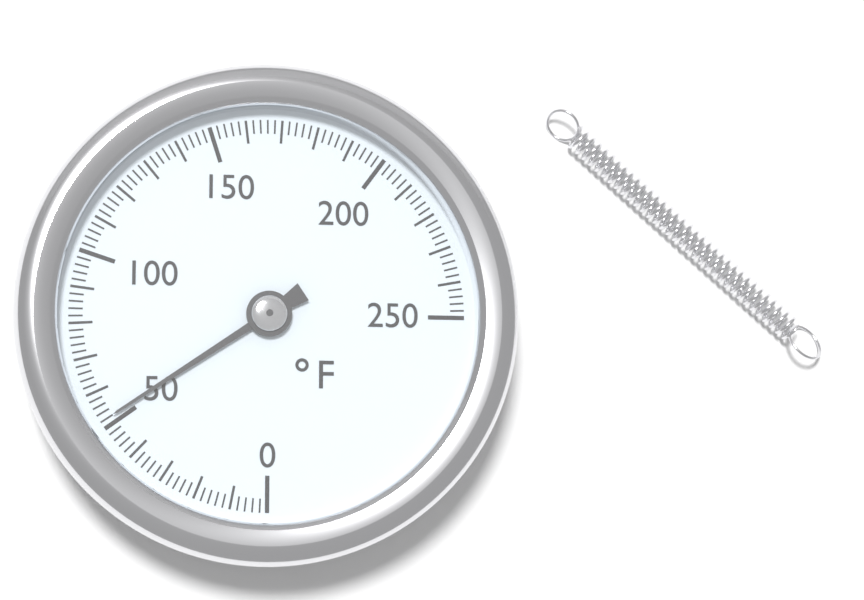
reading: 52 °F
